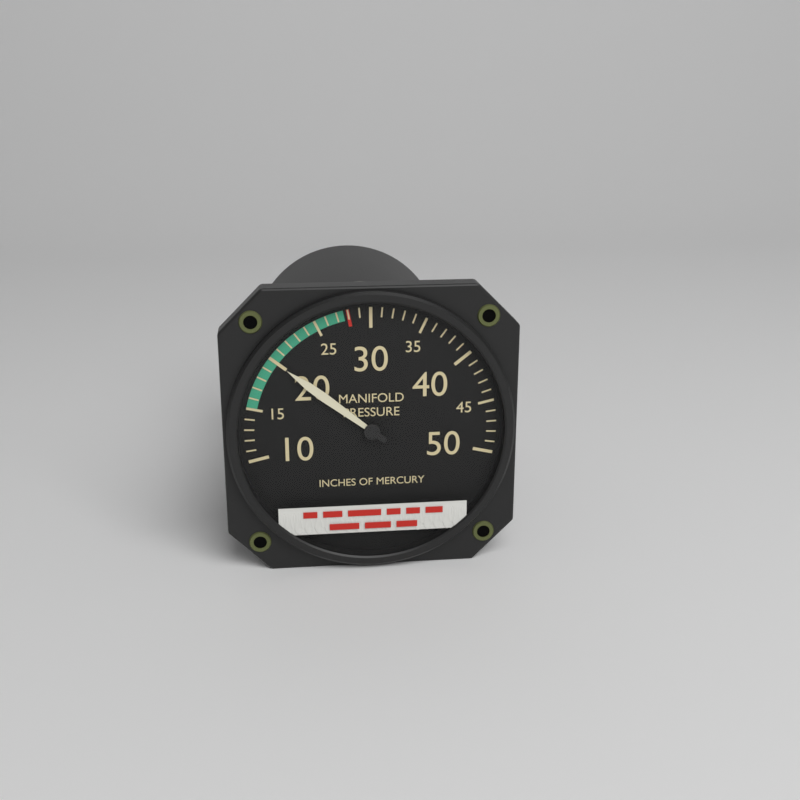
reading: 20 inHg
